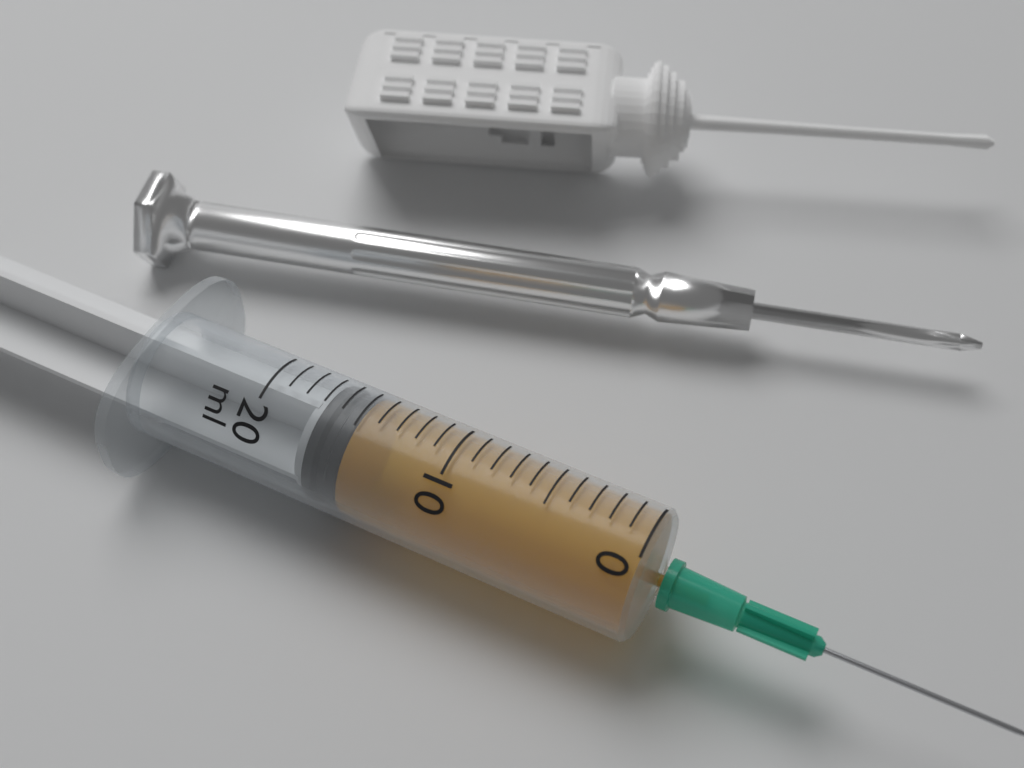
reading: 15 ml
